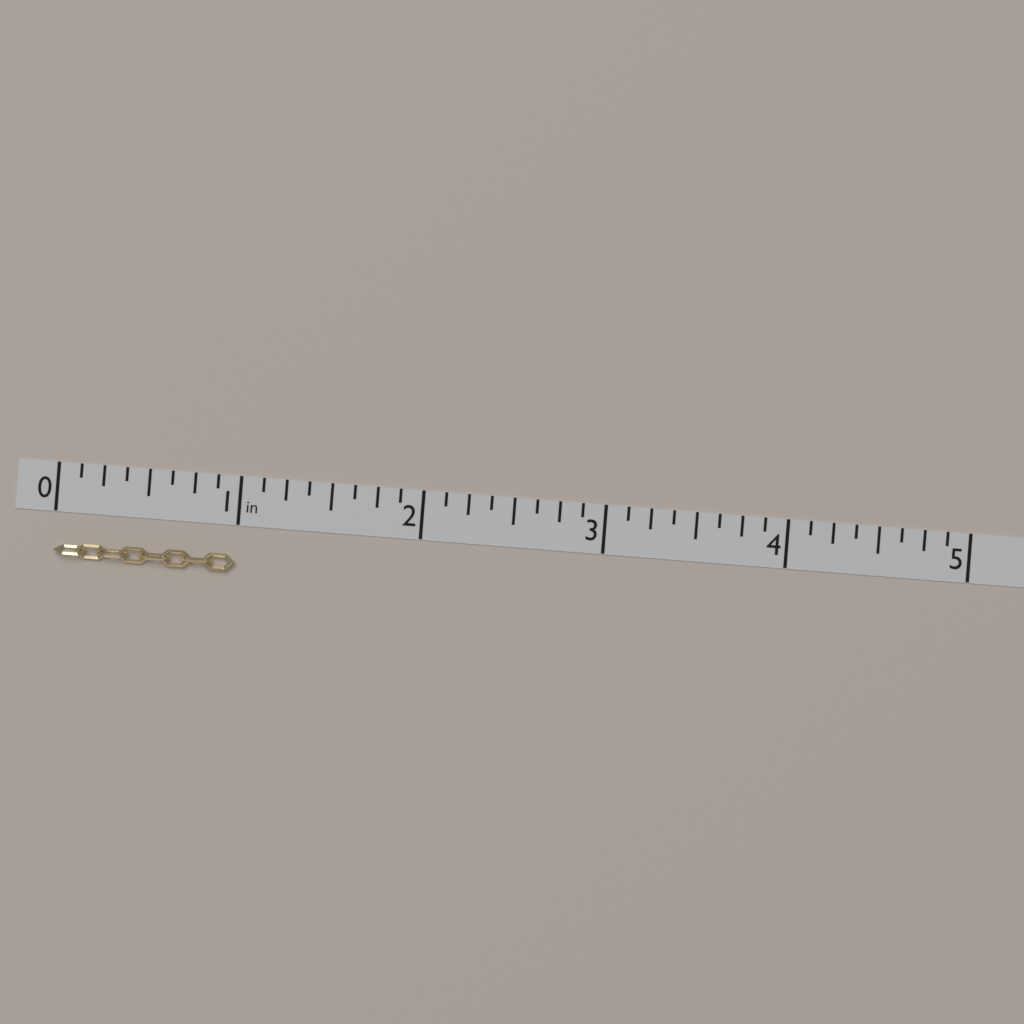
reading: 1.000 in
